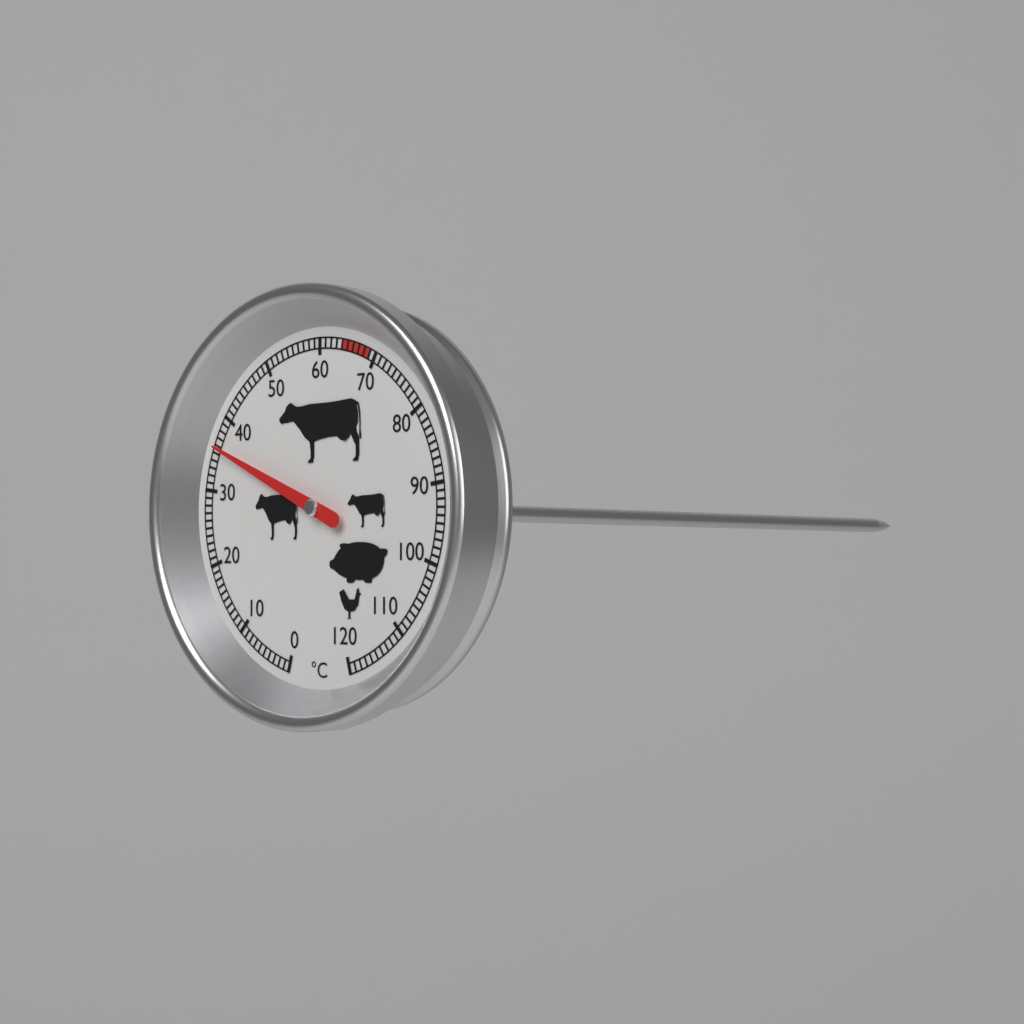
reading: 36 °C
